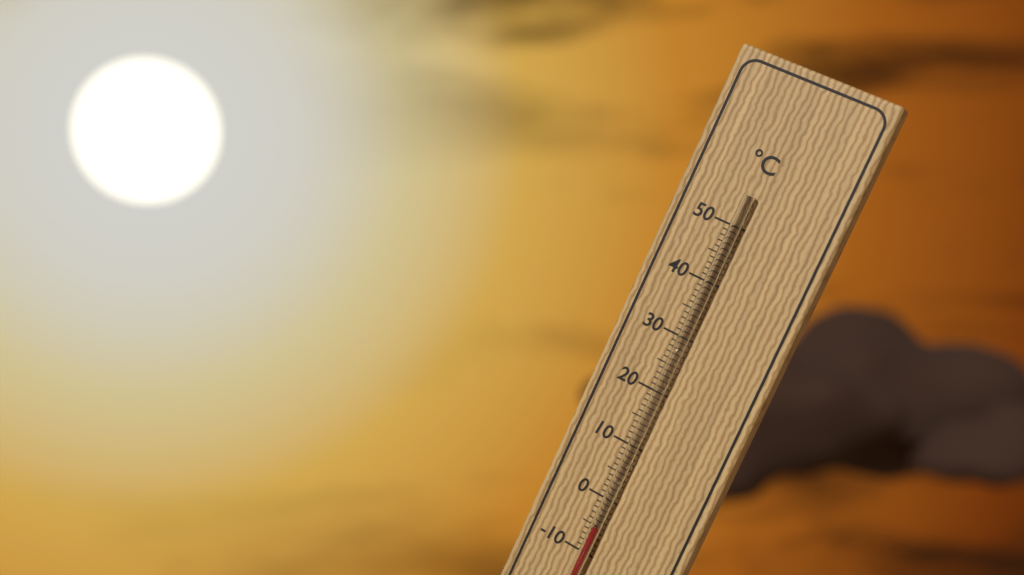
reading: -5 °C
